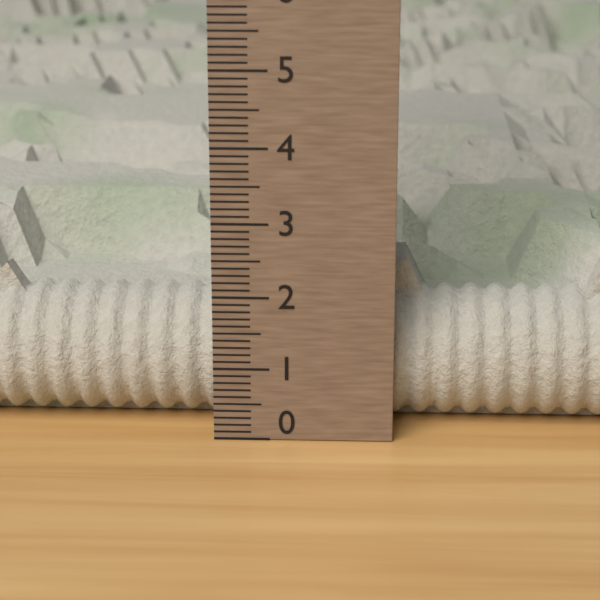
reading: 2.4 (no unit)
